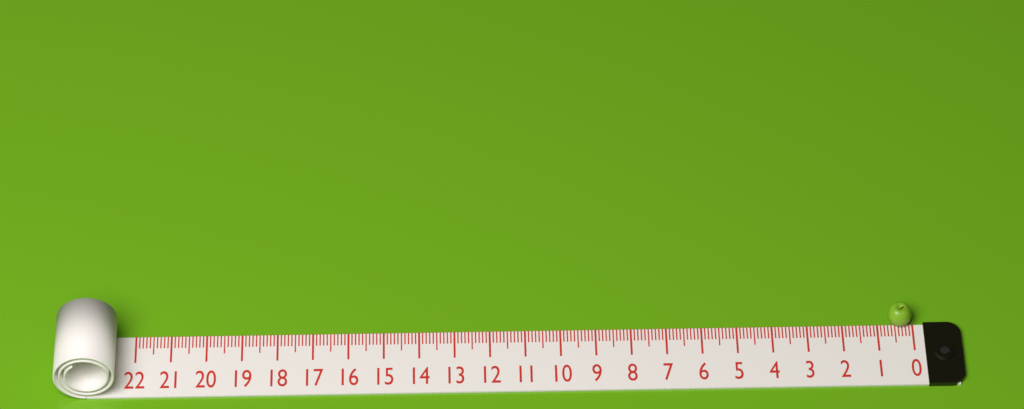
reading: 0.7 (no unit)
